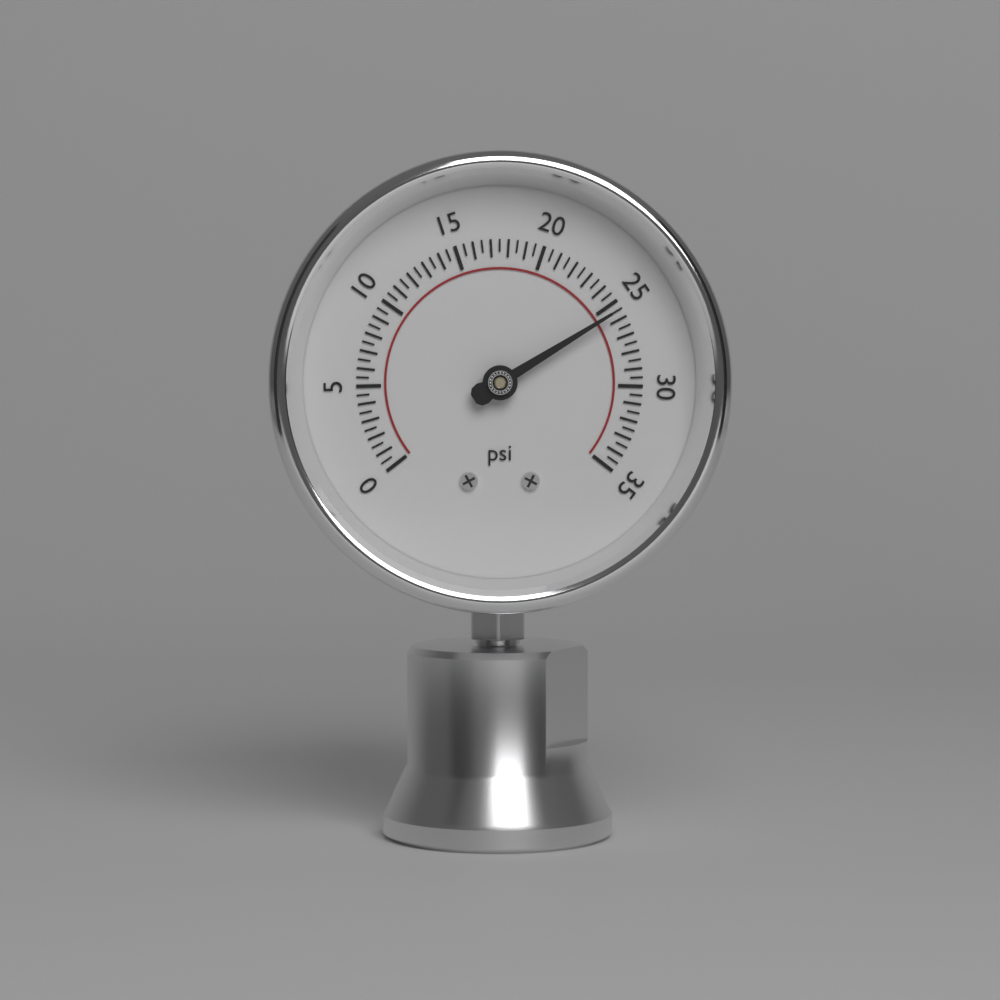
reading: 25.5 psi
